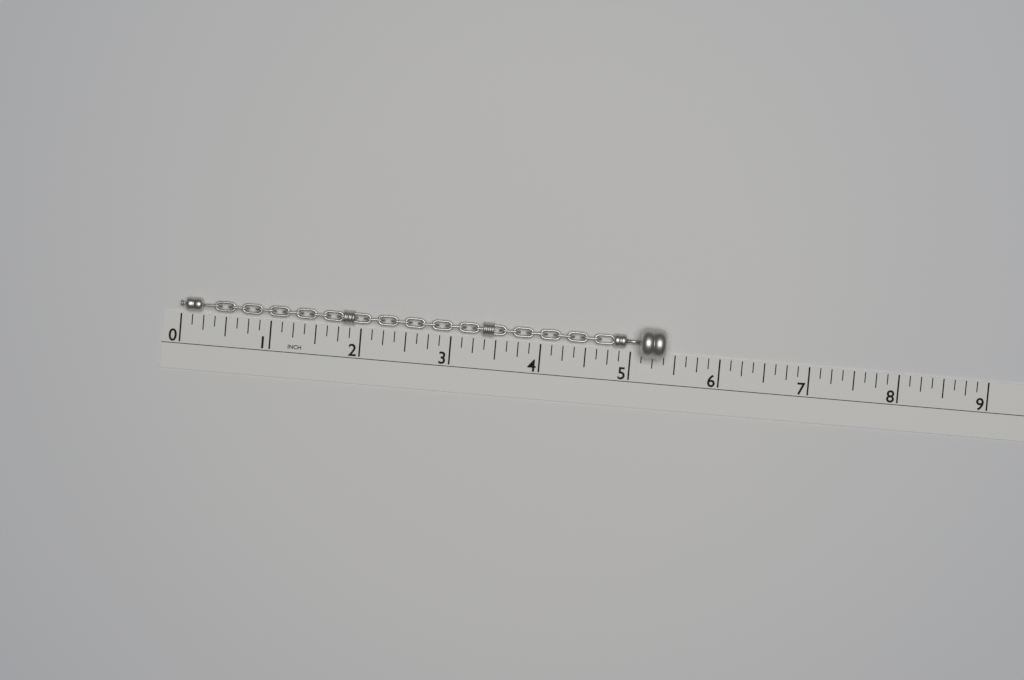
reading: 5.375 in
